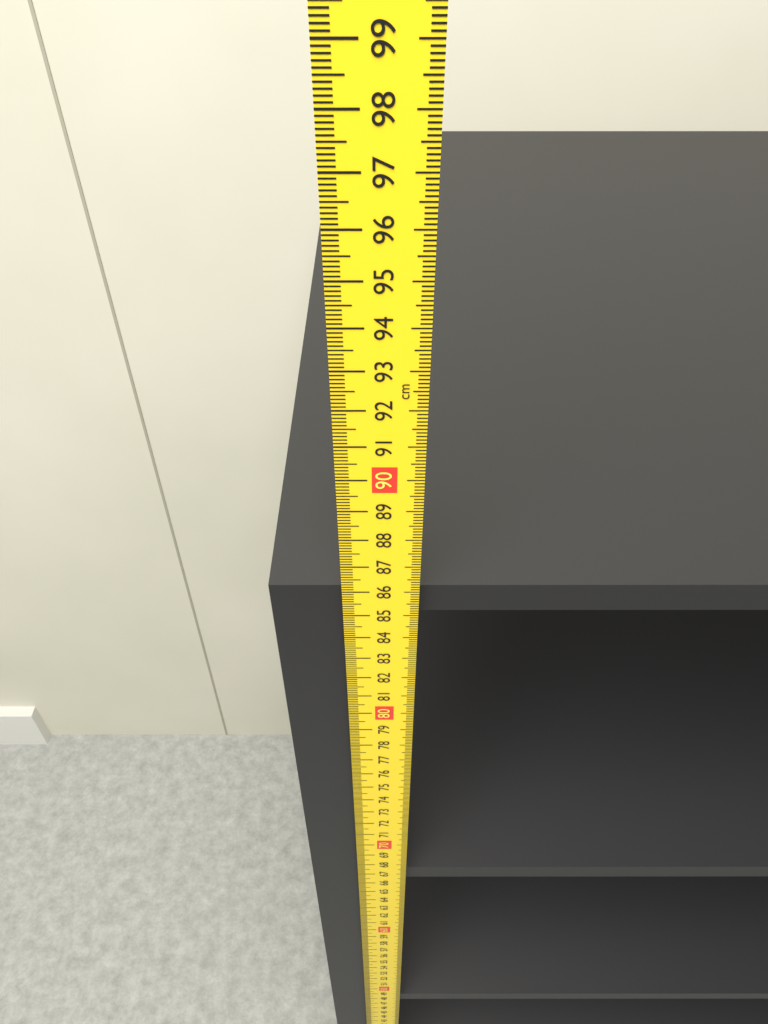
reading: 85.8 cm
